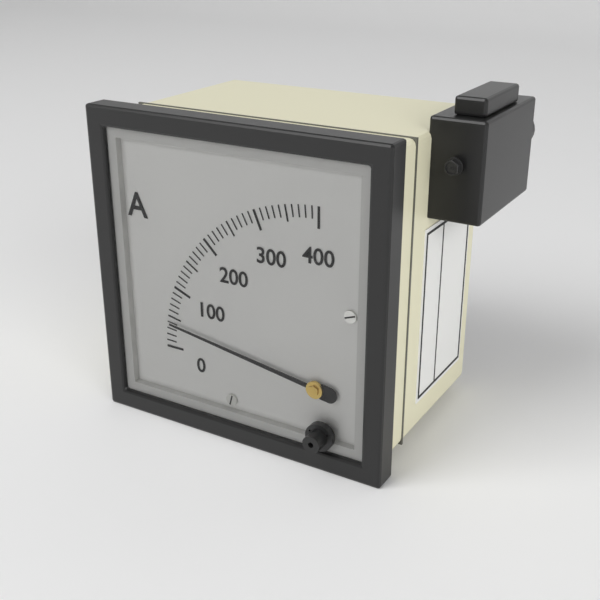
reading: 40 A
